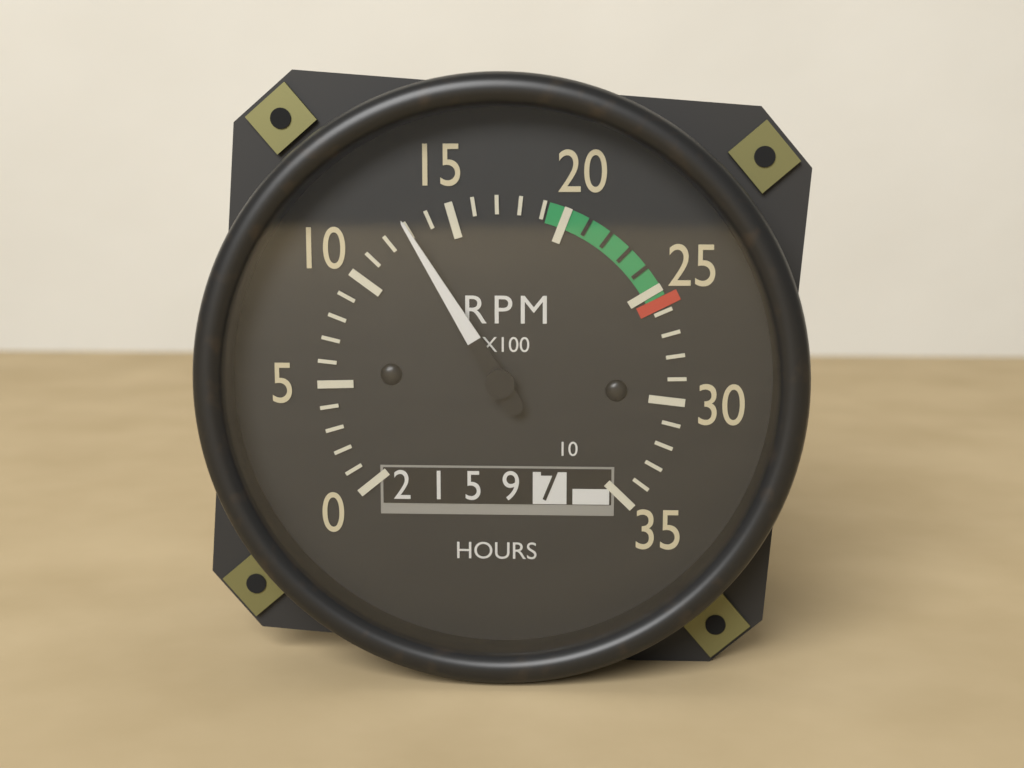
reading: 13 RPM x100
